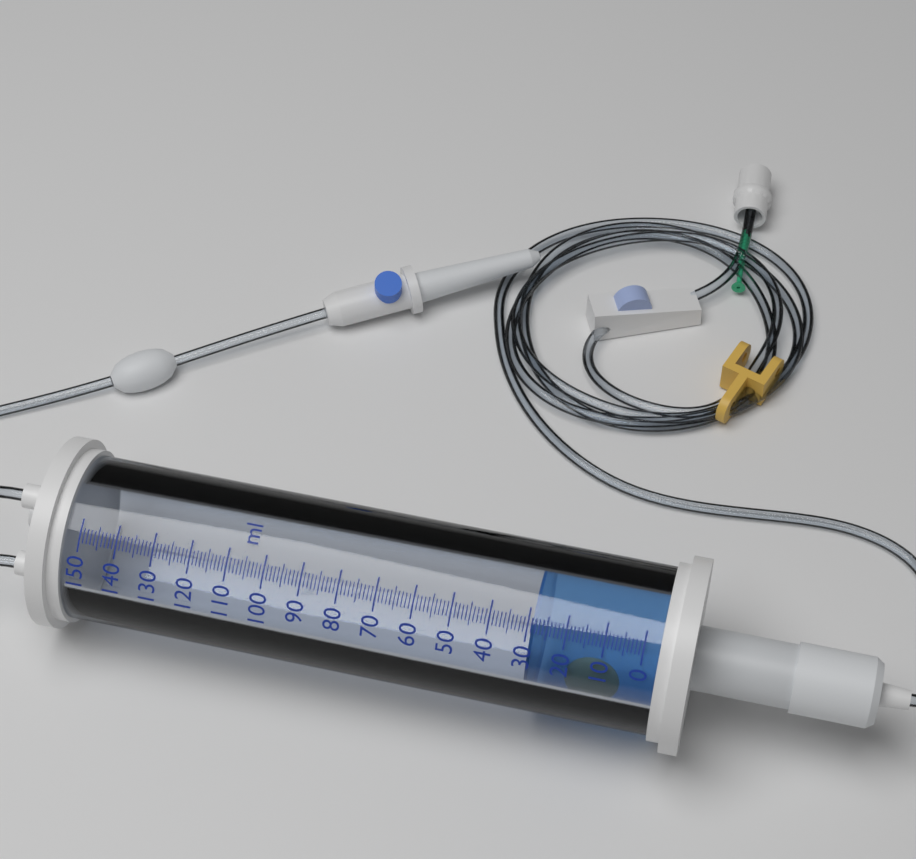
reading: 29 ml
